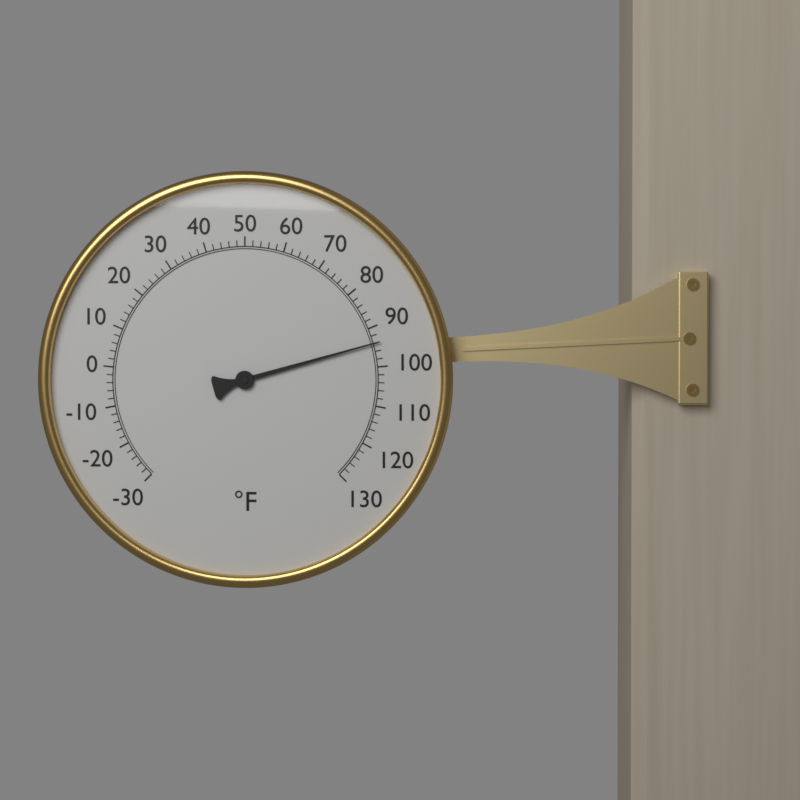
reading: 94 °F
